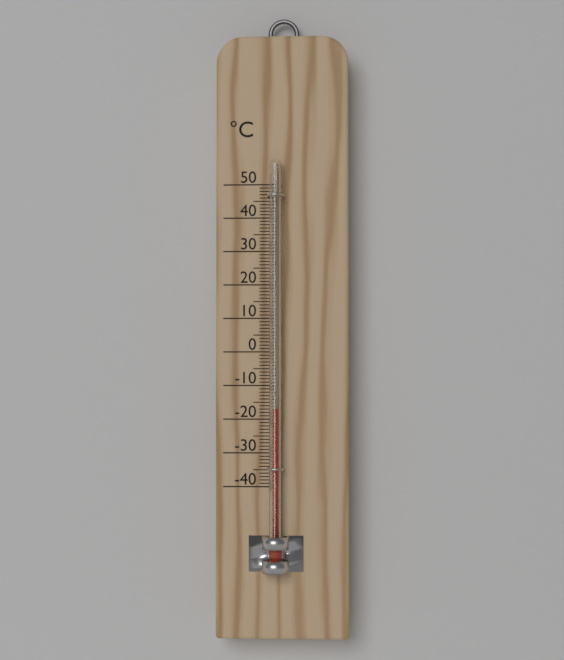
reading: -17 °C
